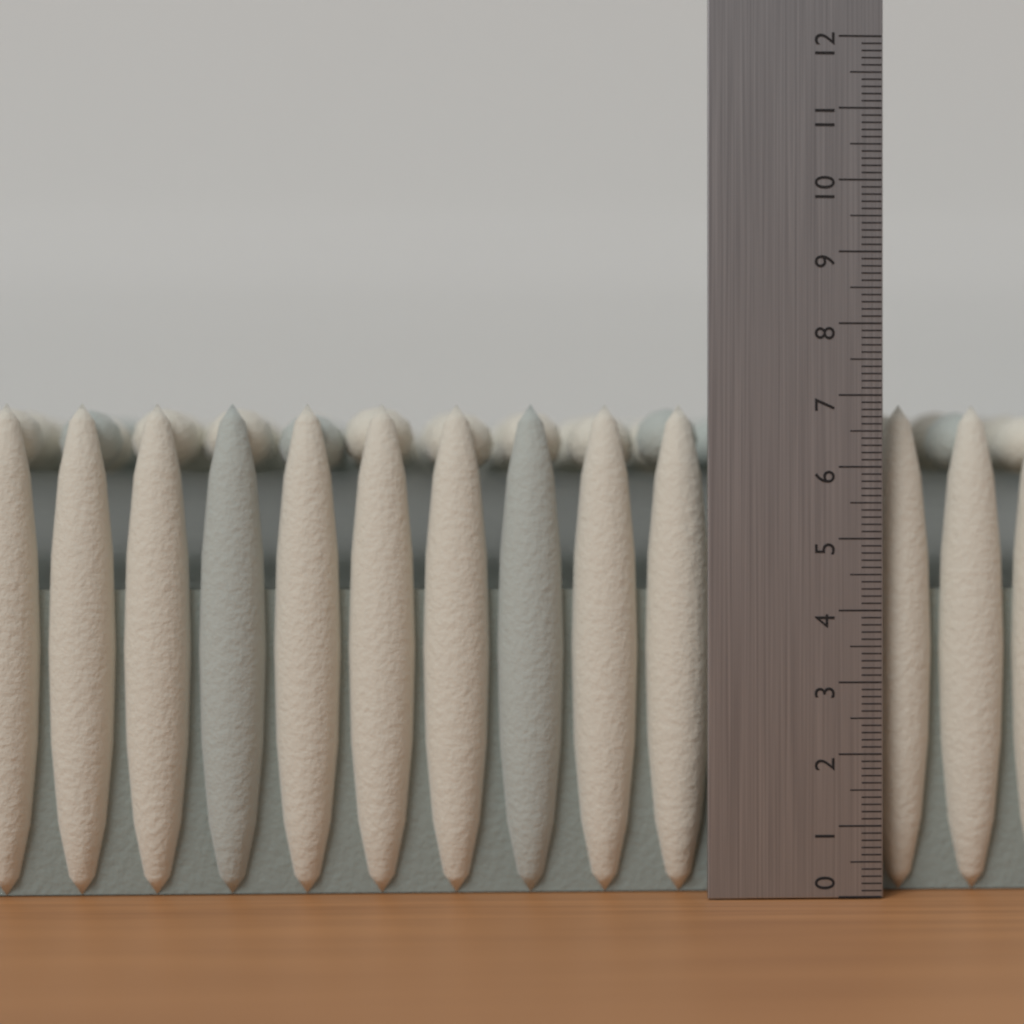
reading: 6.9 (no unit)
